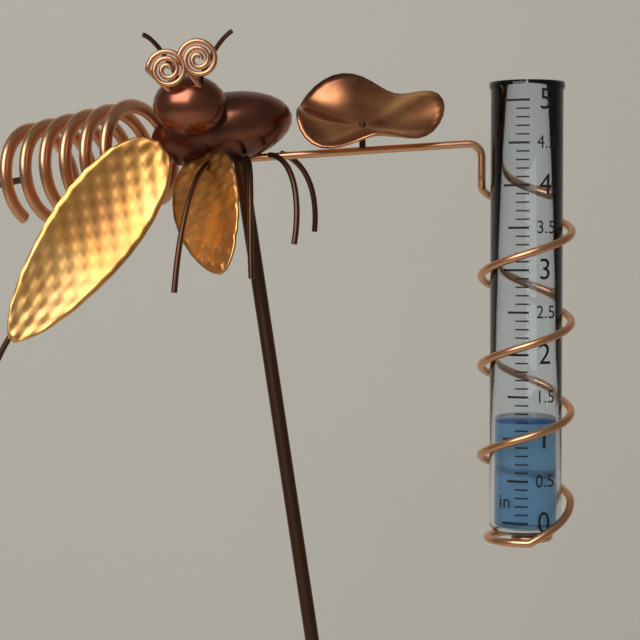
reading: 1.2 in
